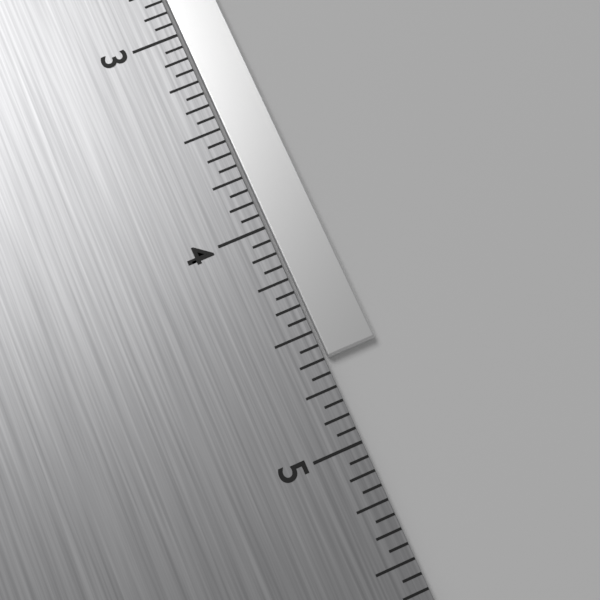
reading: 4.6250 in
